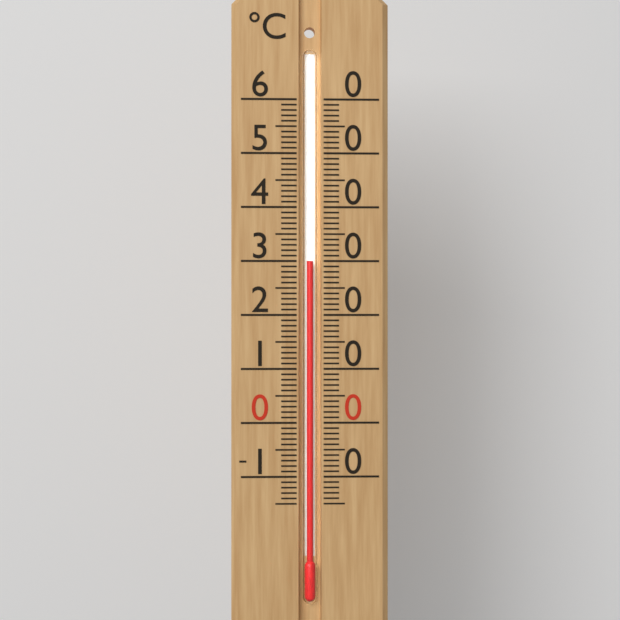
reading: 30 °C
